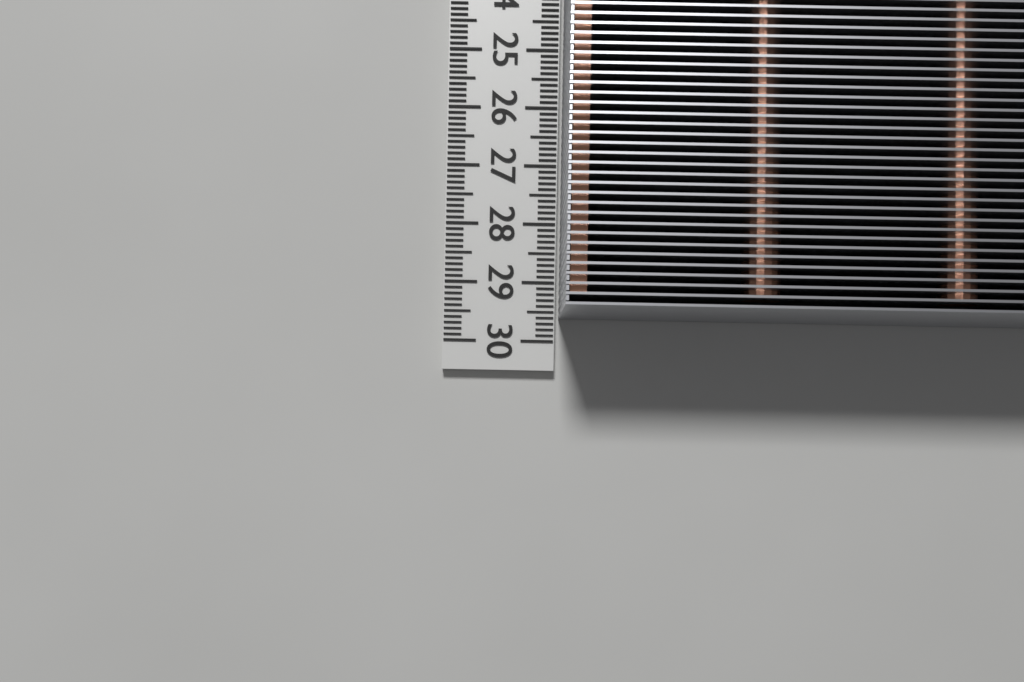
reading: 29.6 cm
